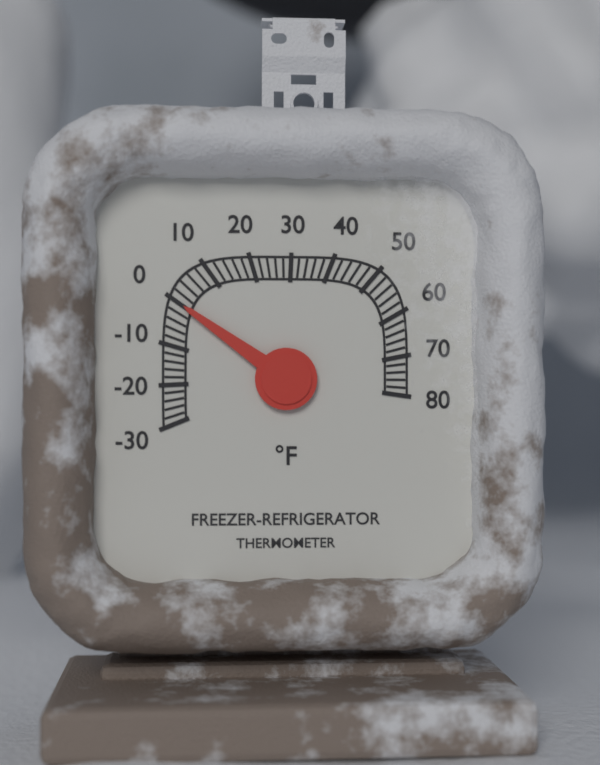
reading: 0 °F
